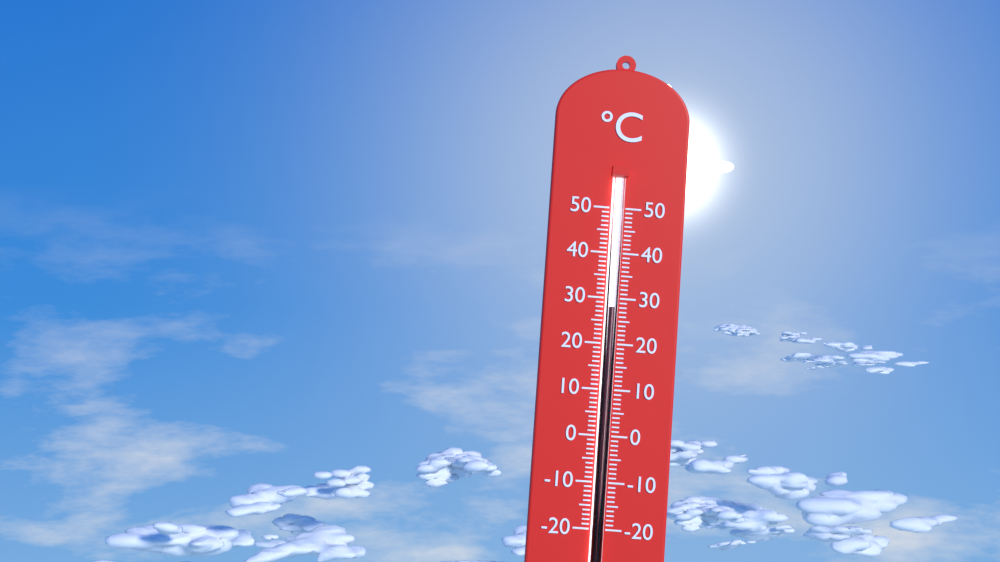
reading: 28 °C
